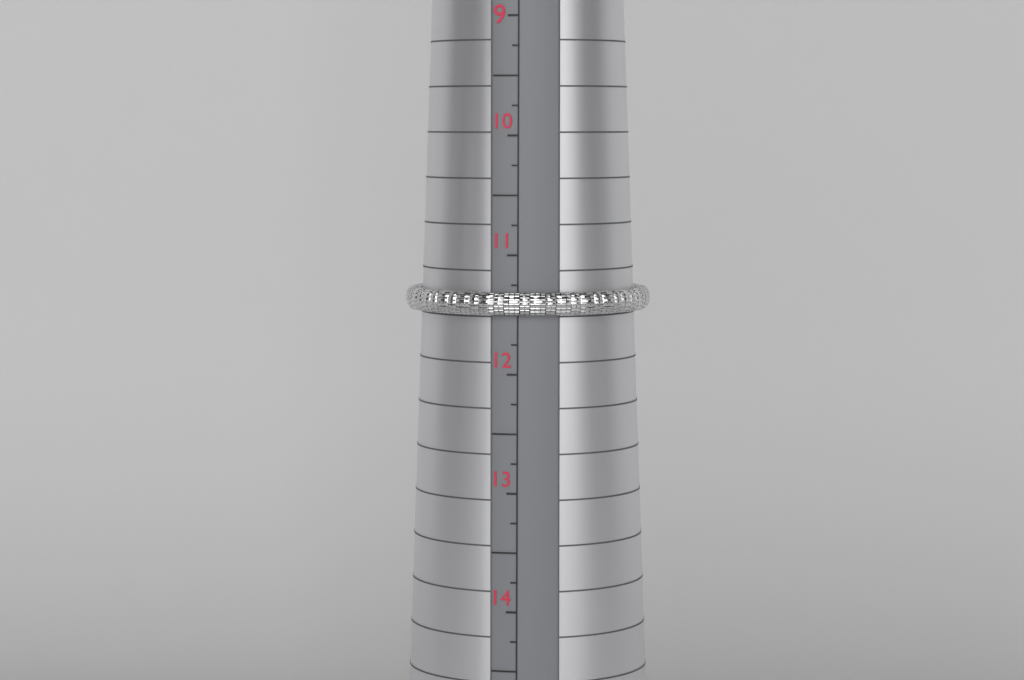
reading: 11.50 (no unit)
